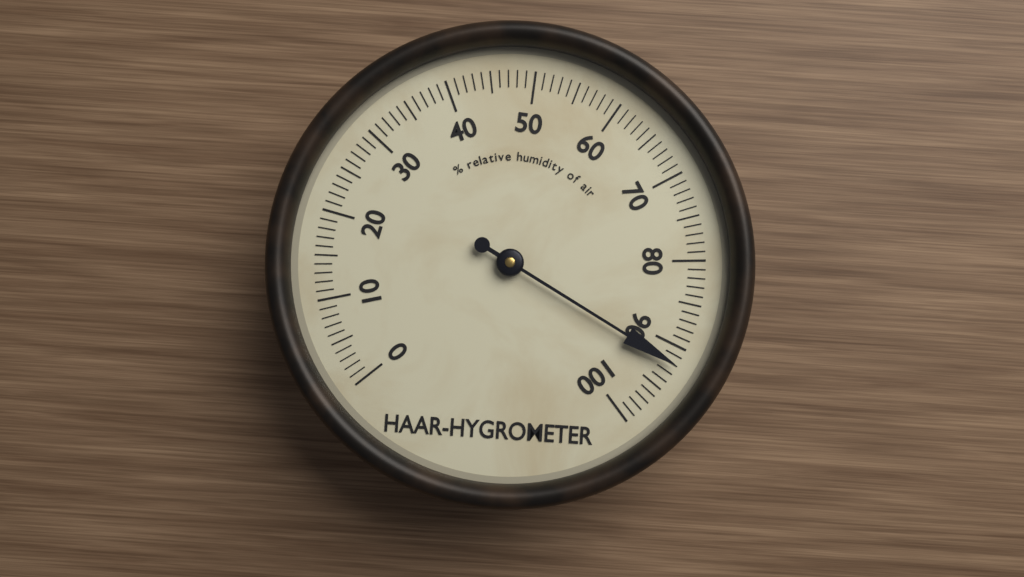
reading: 92 %
